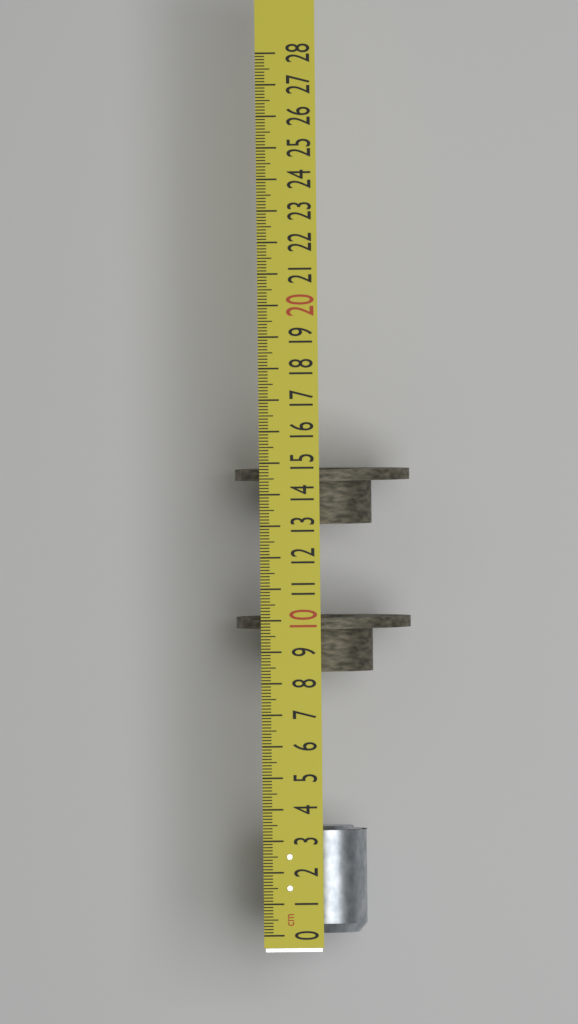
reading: 3.4 cm
